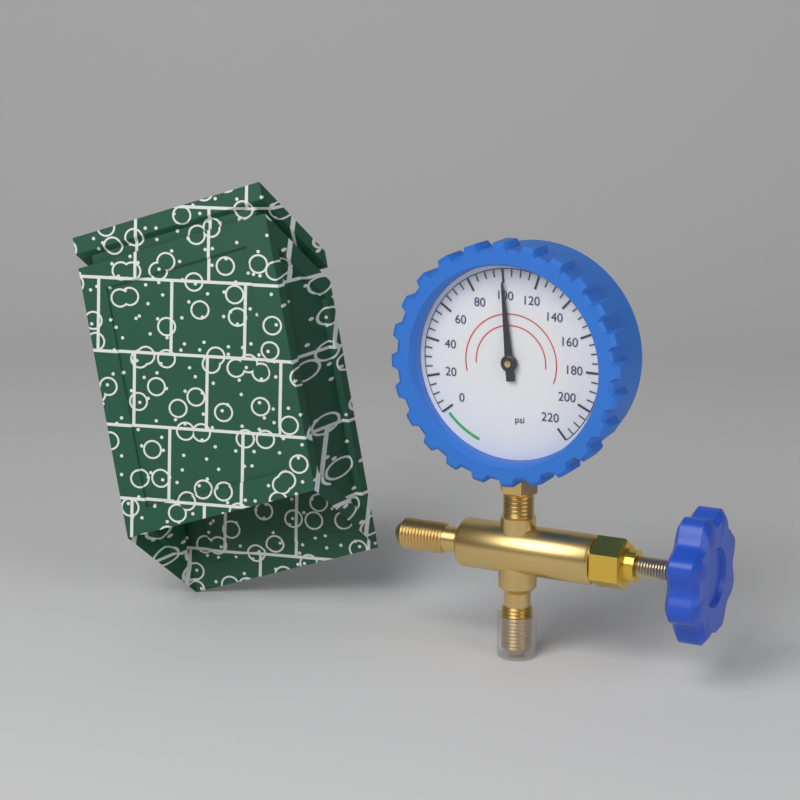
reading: 100 psi
